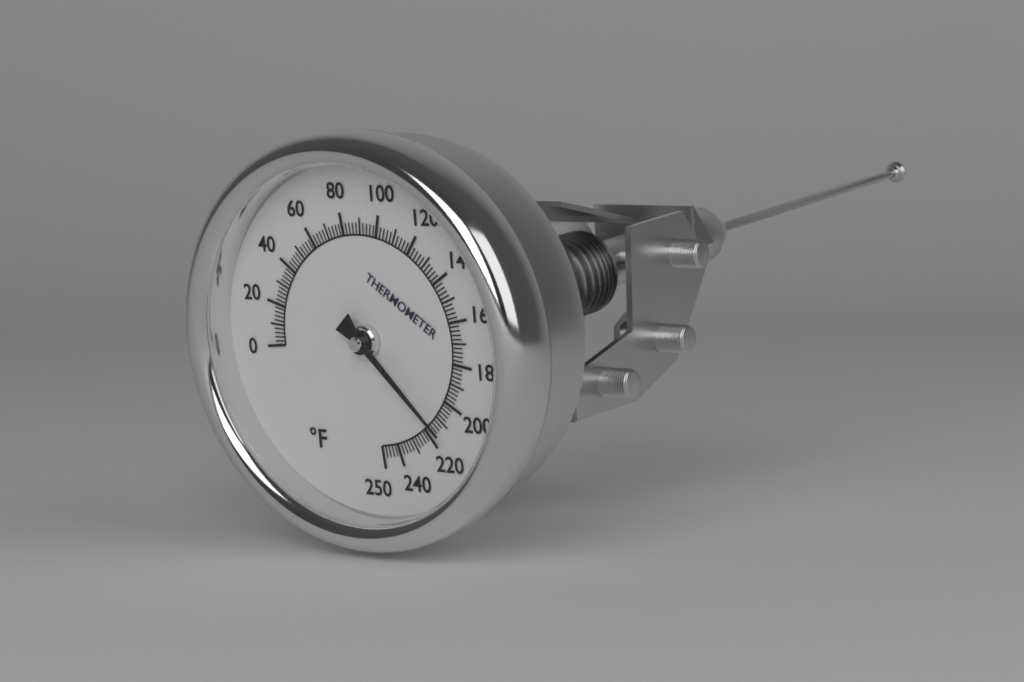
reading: 214 °F
